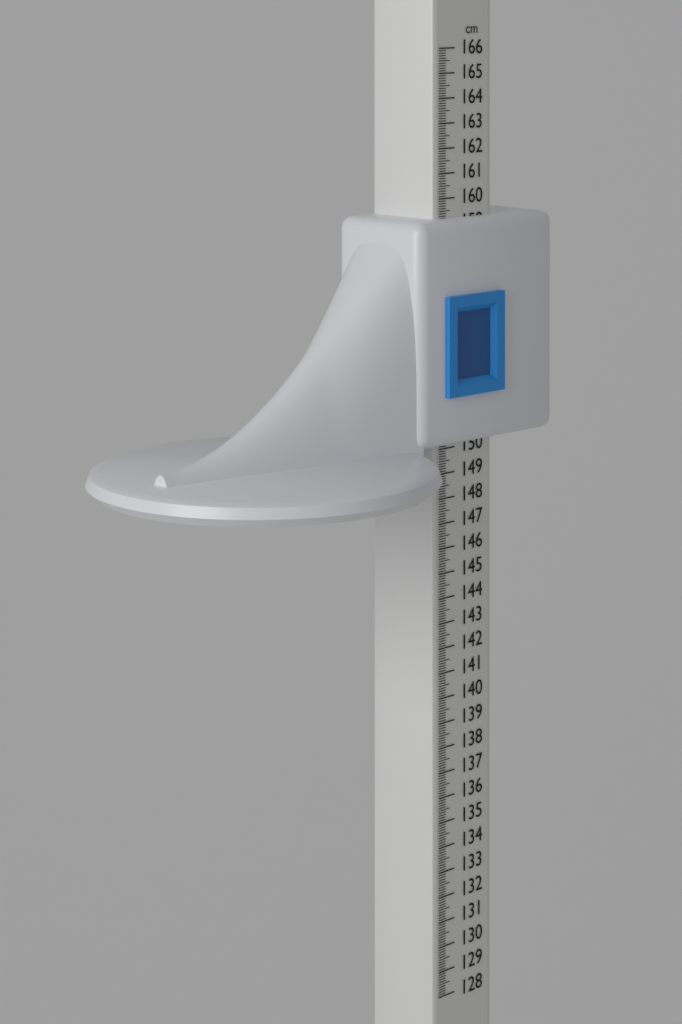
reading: 159.2 cm
